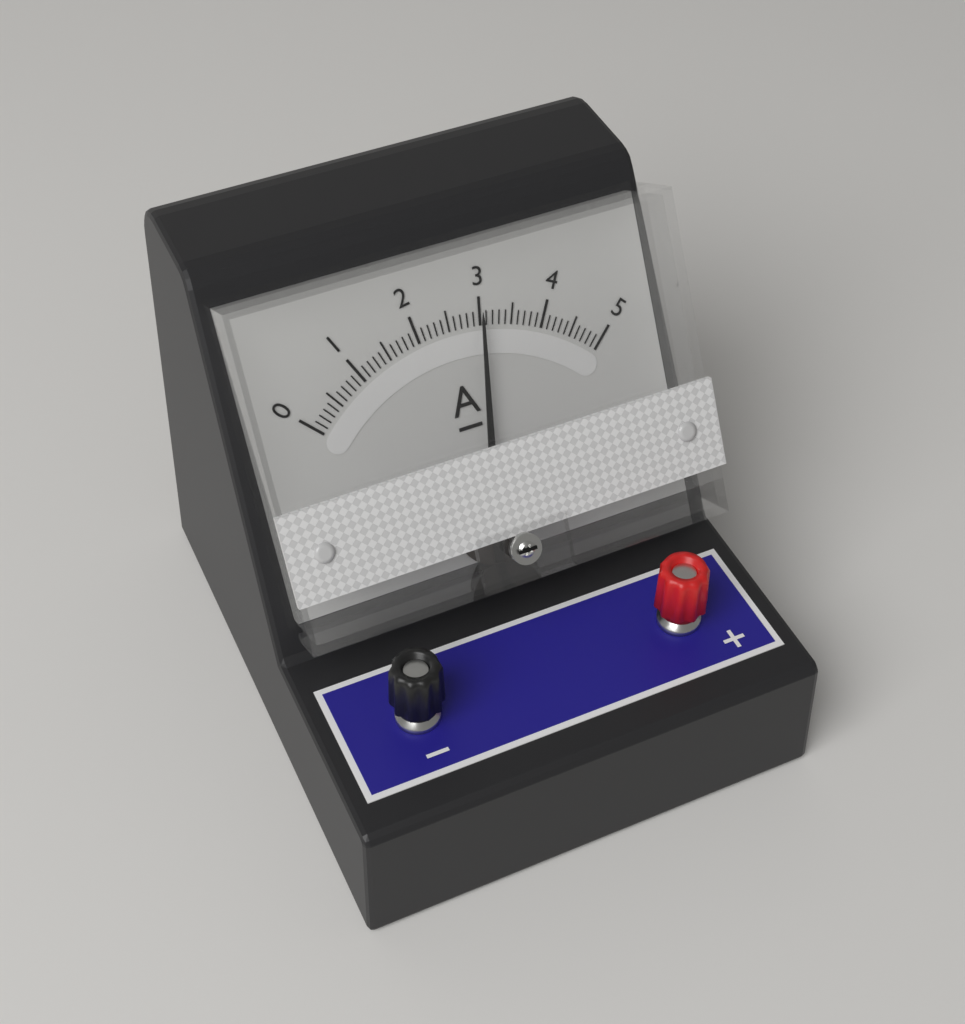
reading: 3.0 A
